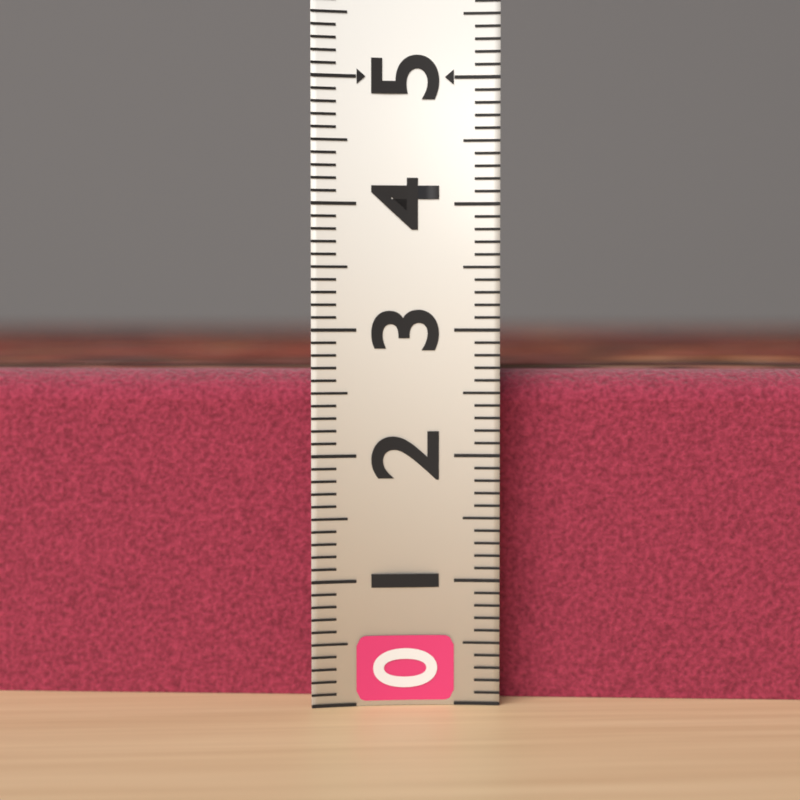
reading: 2.7 (no unit)
